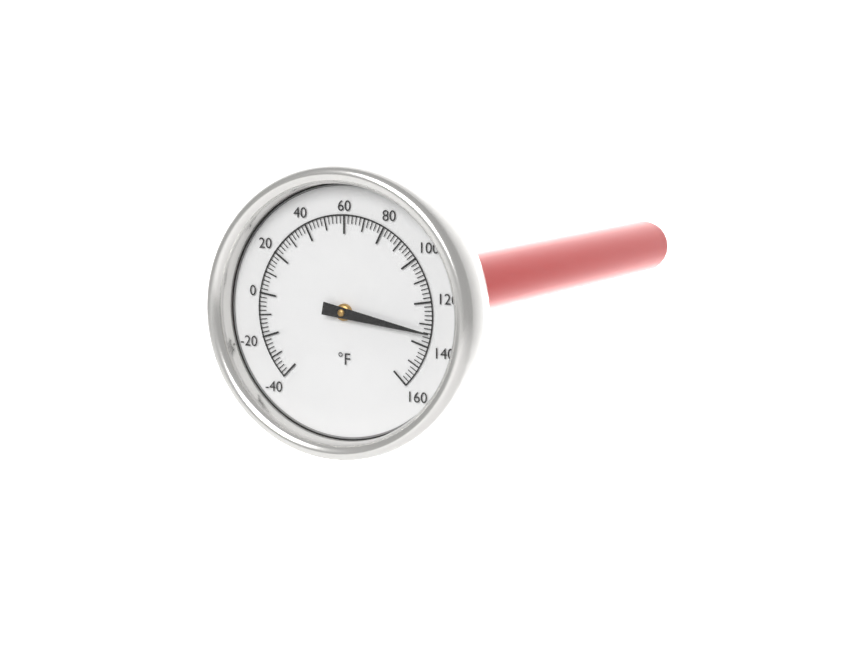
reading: 134 °F
